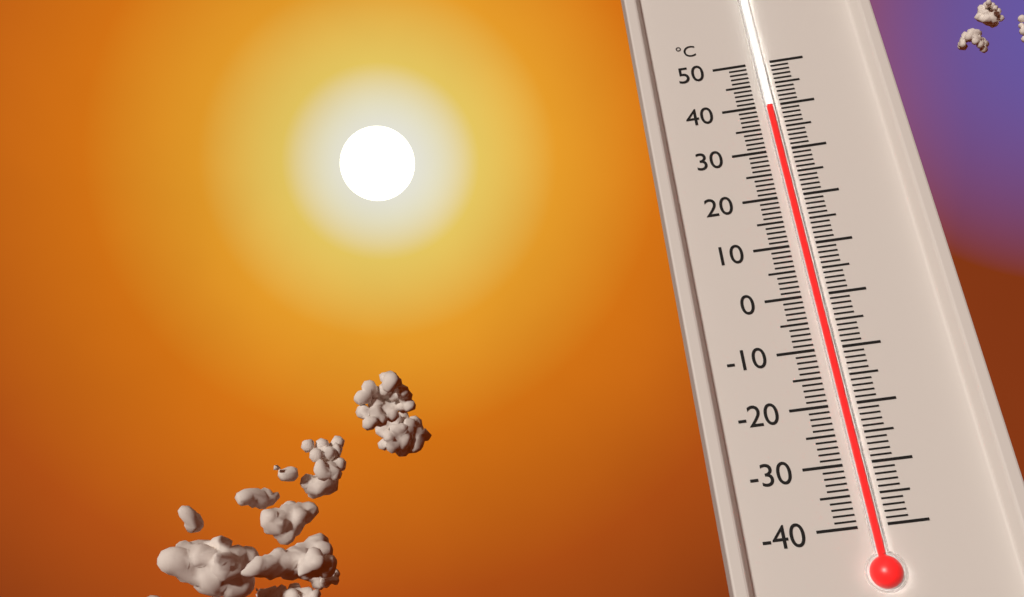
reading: 39 °C
